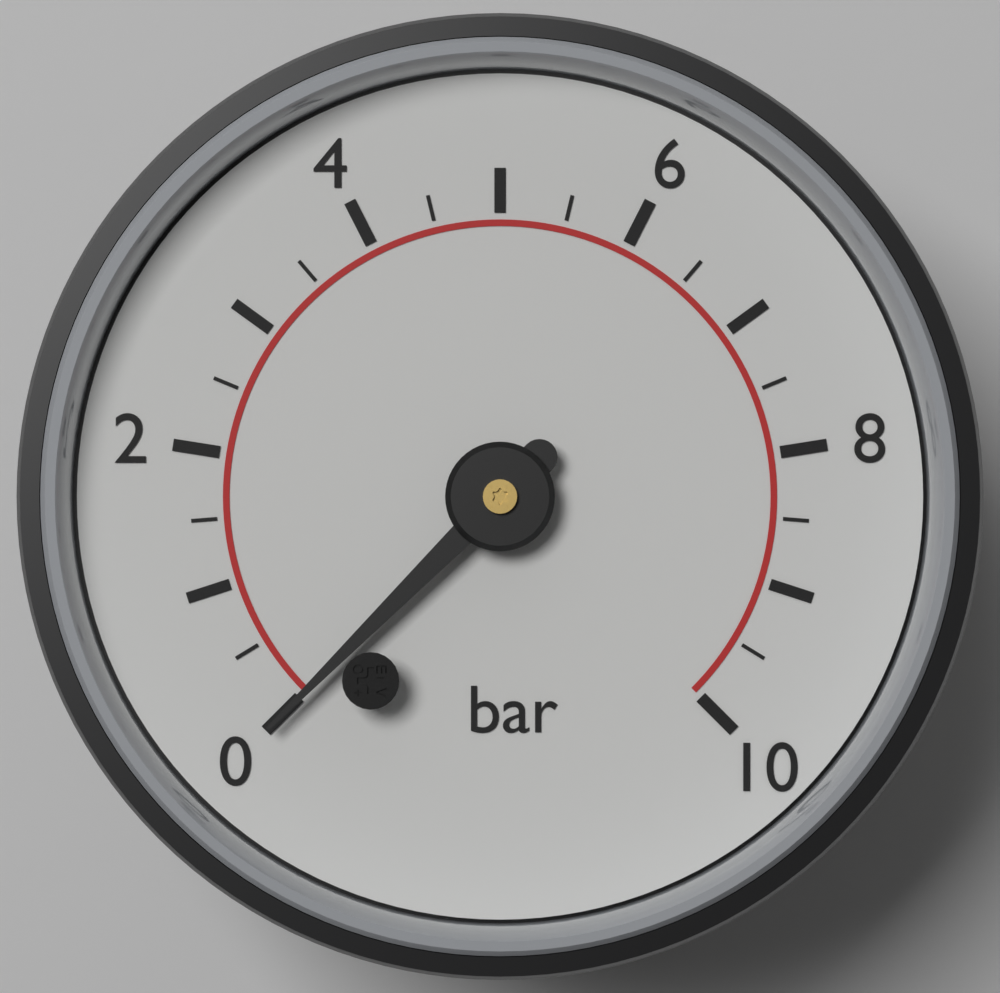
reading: 0.0 bar
